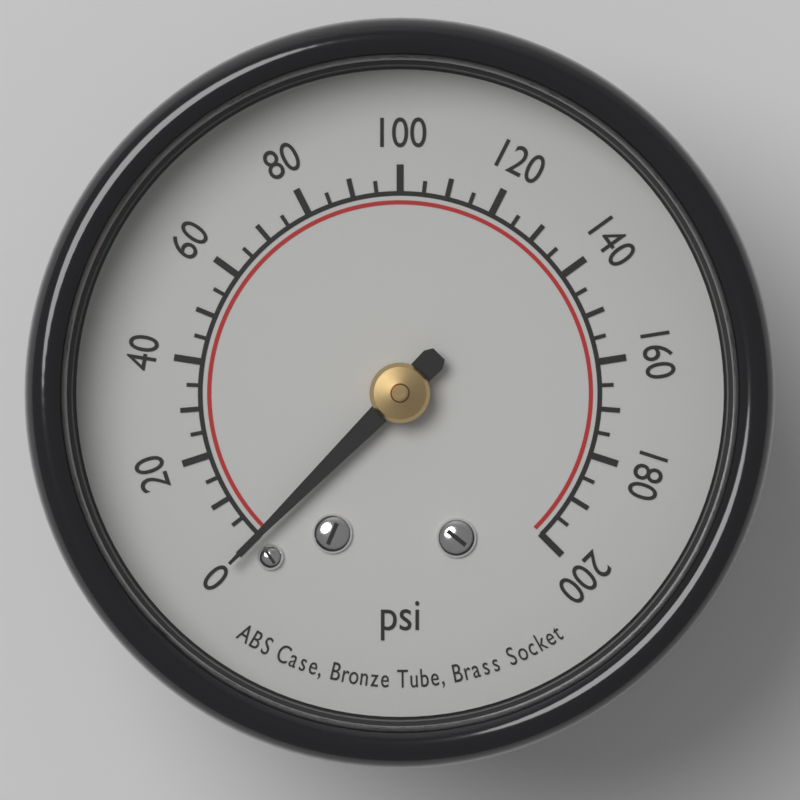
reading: 0 psi
